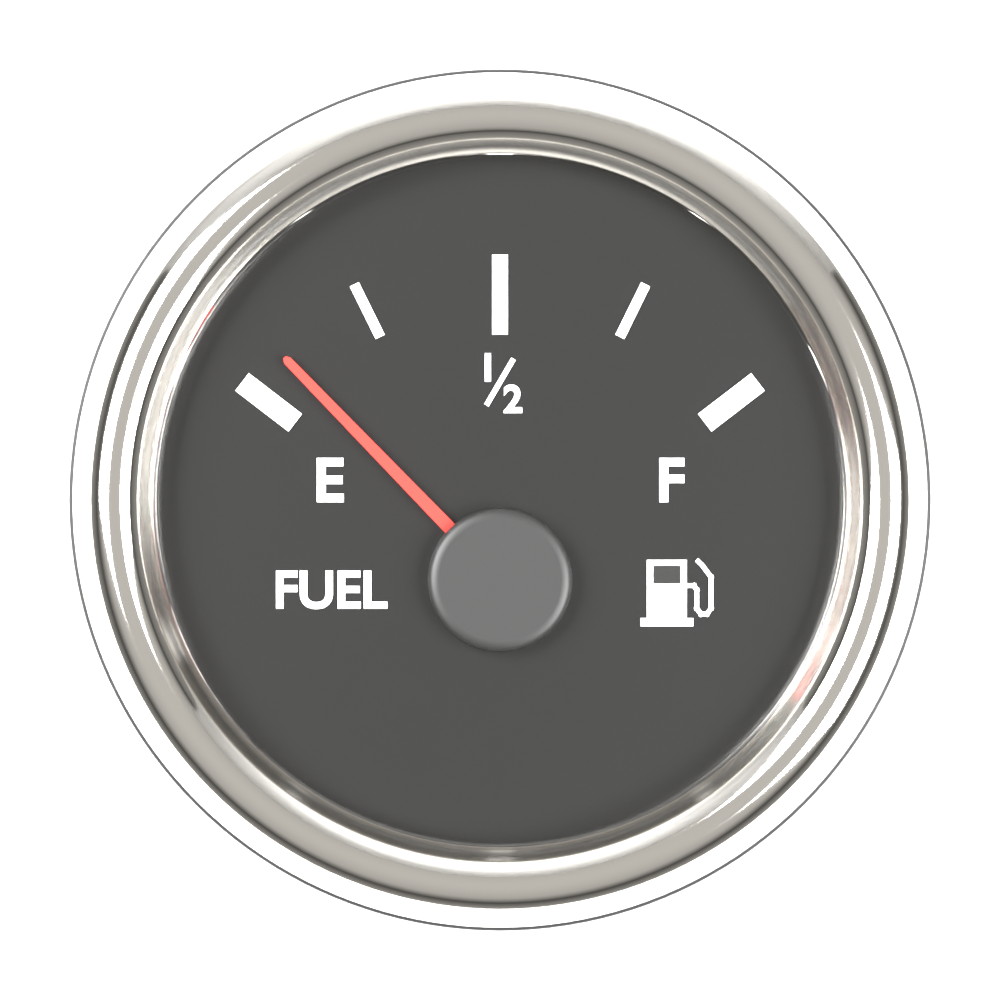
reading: 0.08 (no unit)
